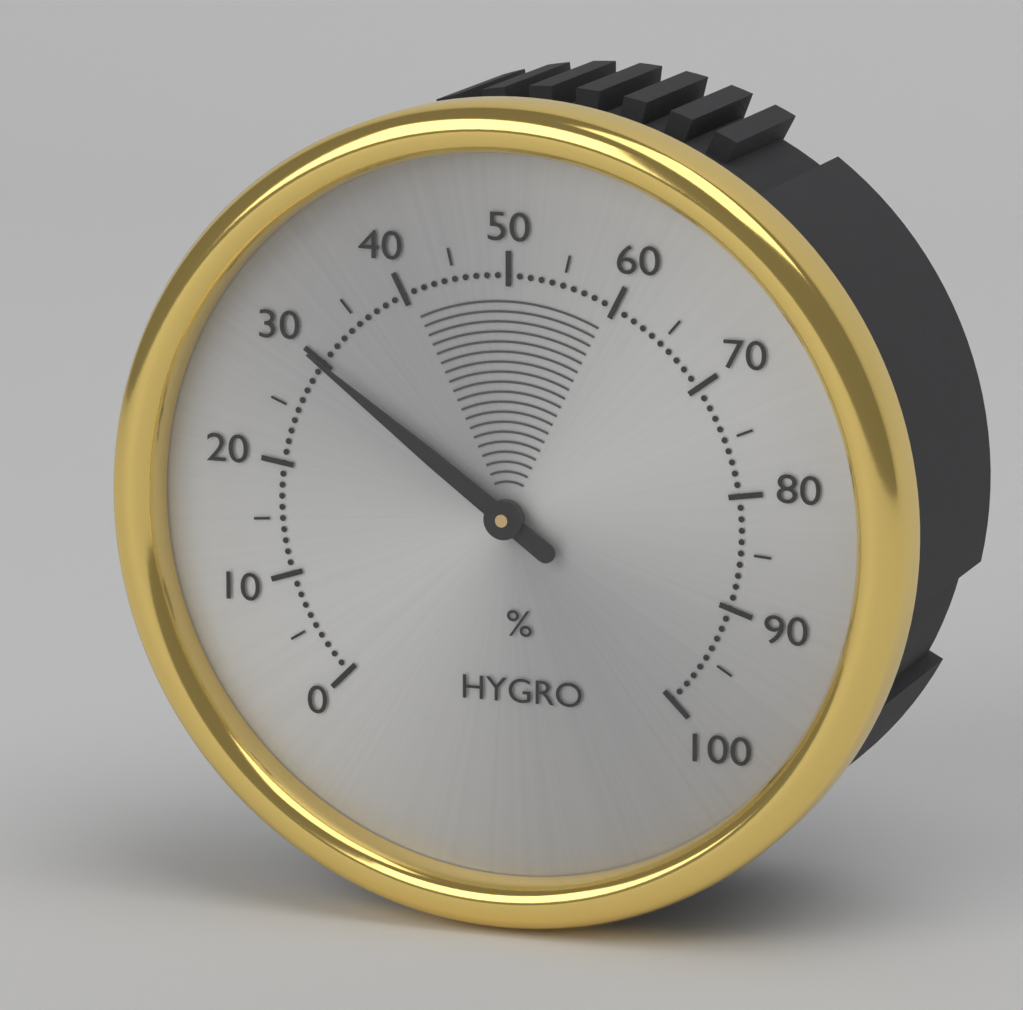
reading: 30 %
